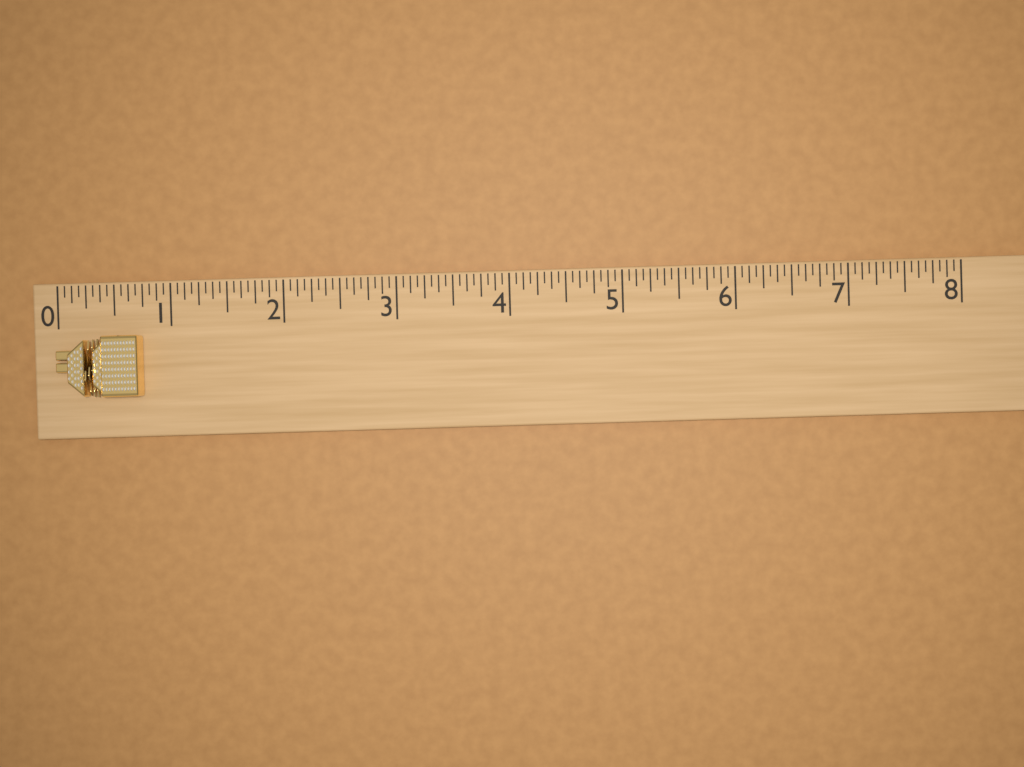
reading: 0.7500 (no unit)
